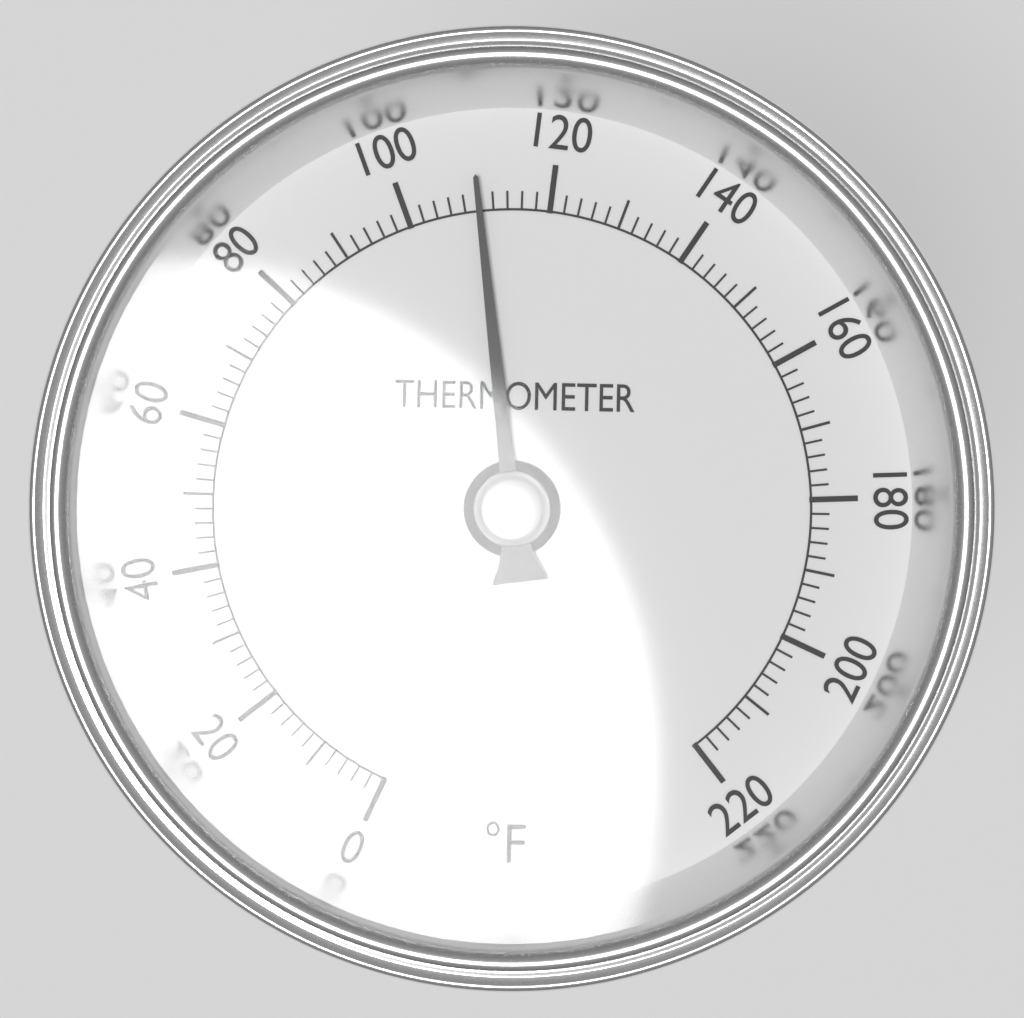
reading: 110 °F
